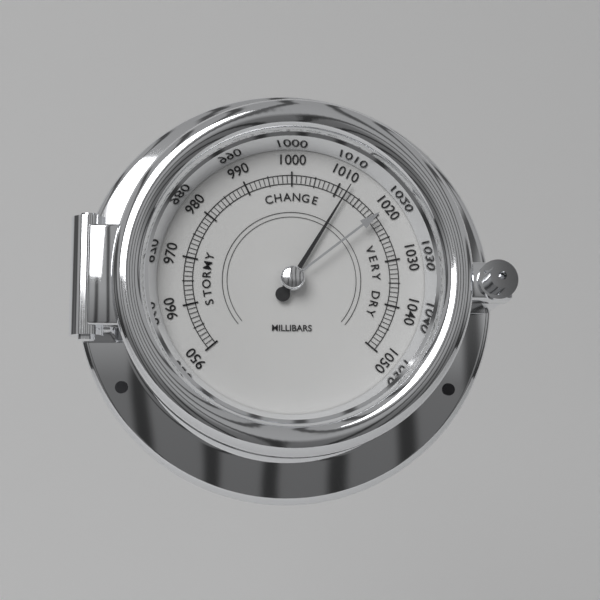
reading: 1012 mbar
